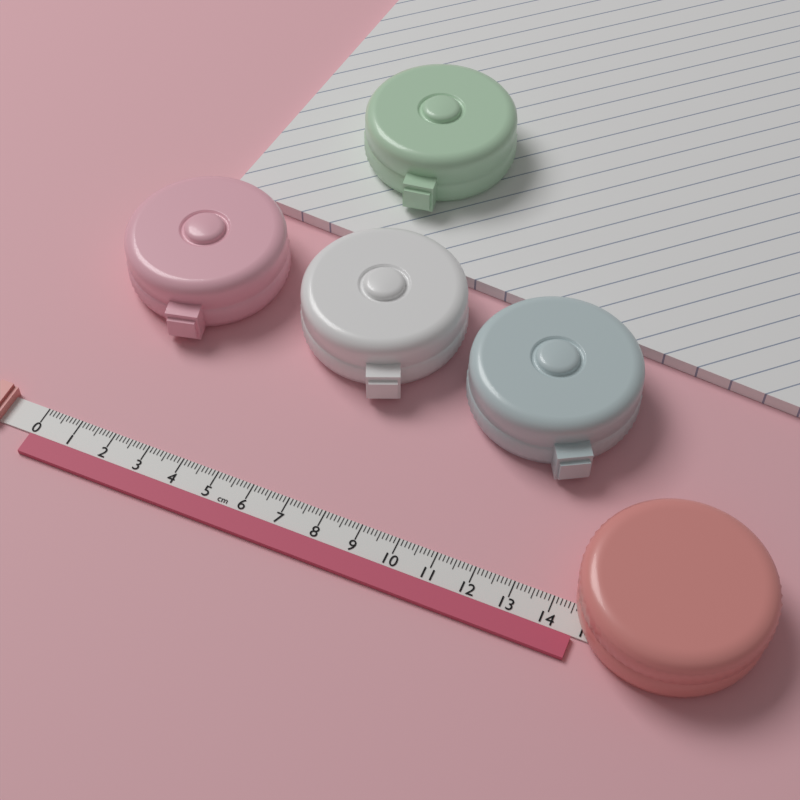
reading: 14.7 cm
